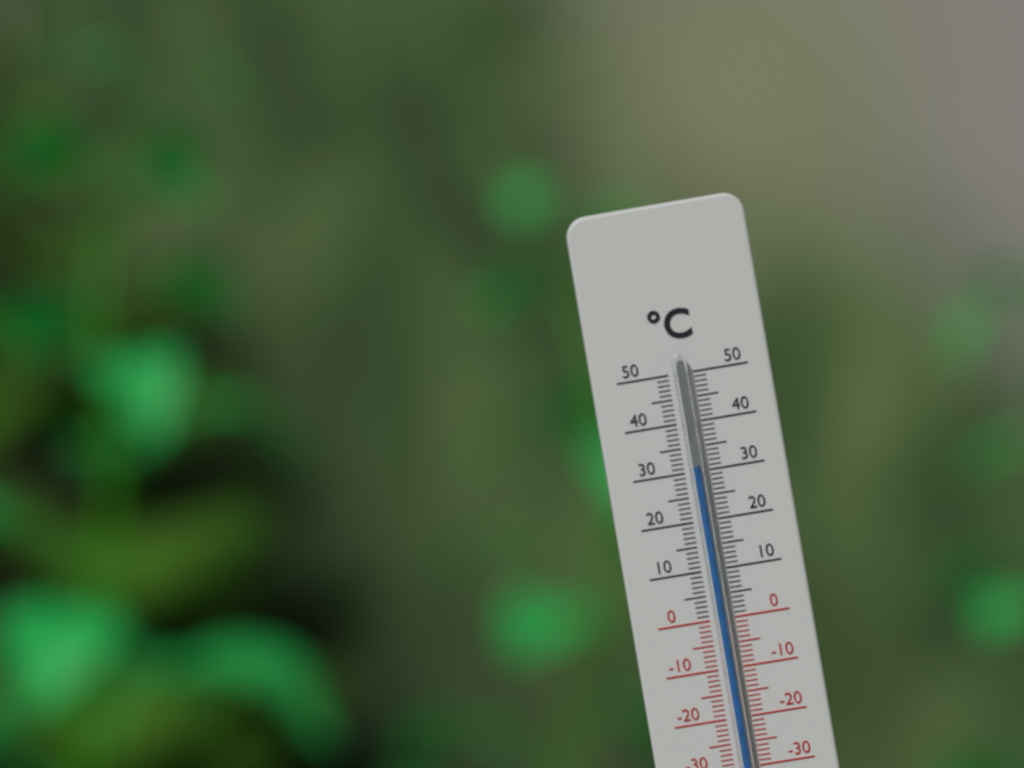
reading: 31 °C
